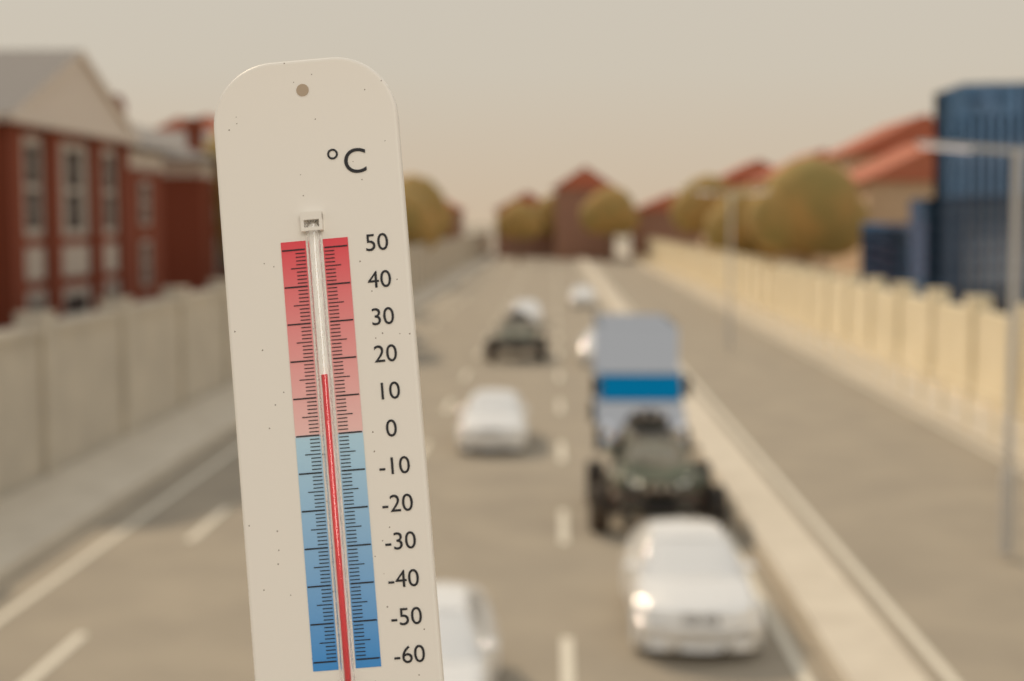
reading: 16 °C
